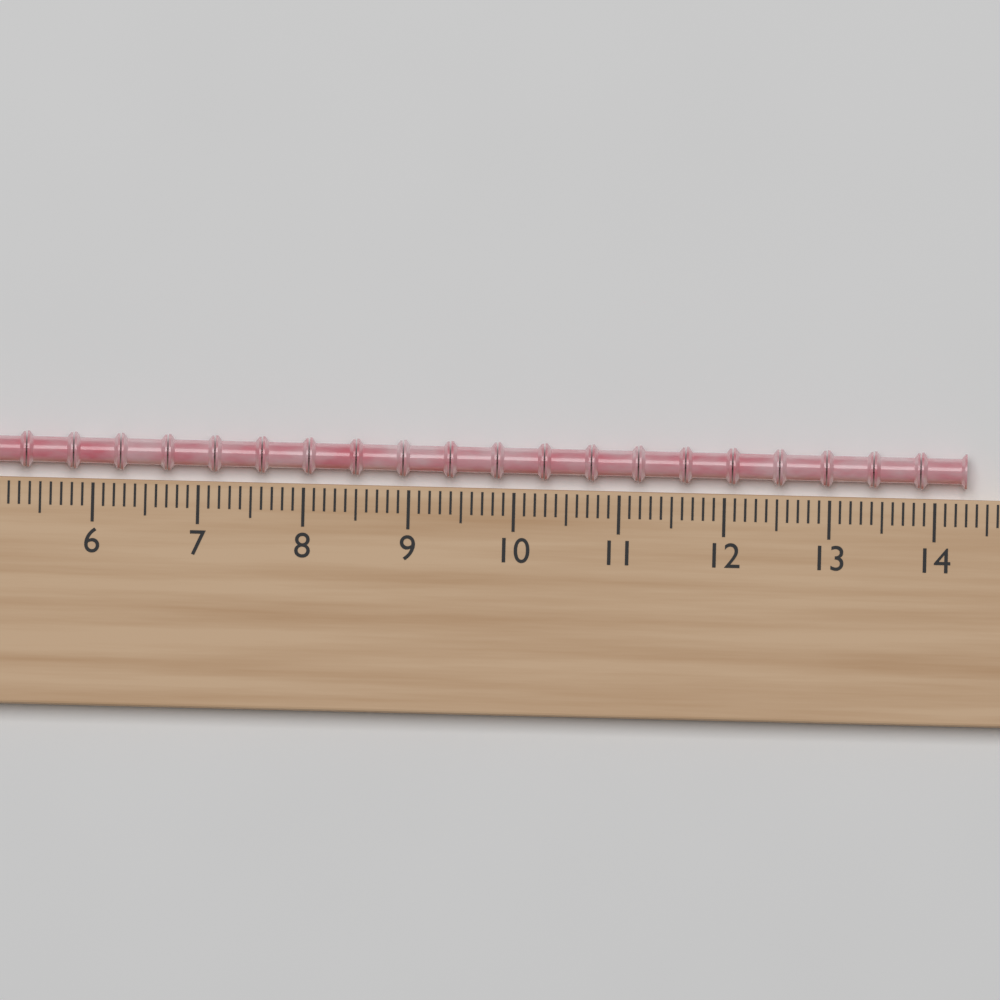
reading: 14.3 (no unit)
